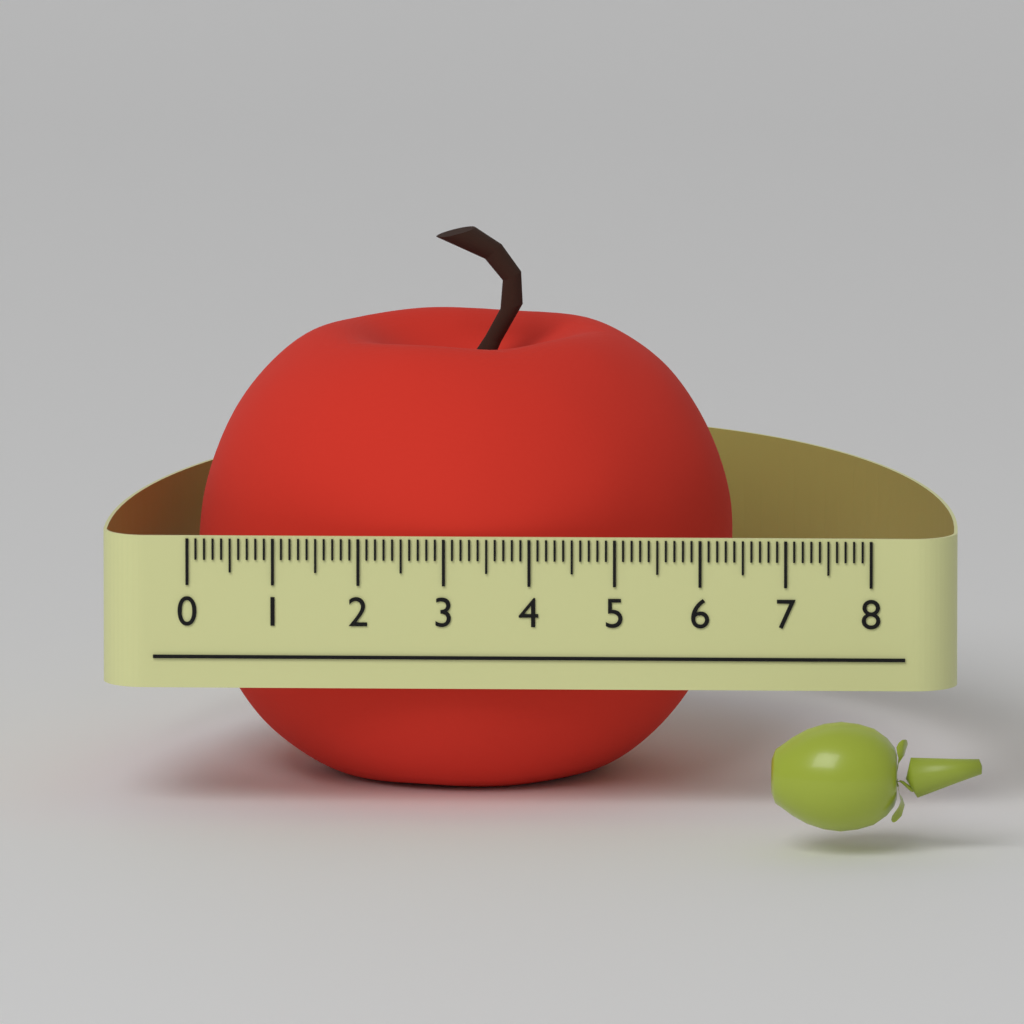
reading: 6.3 (no unit)
